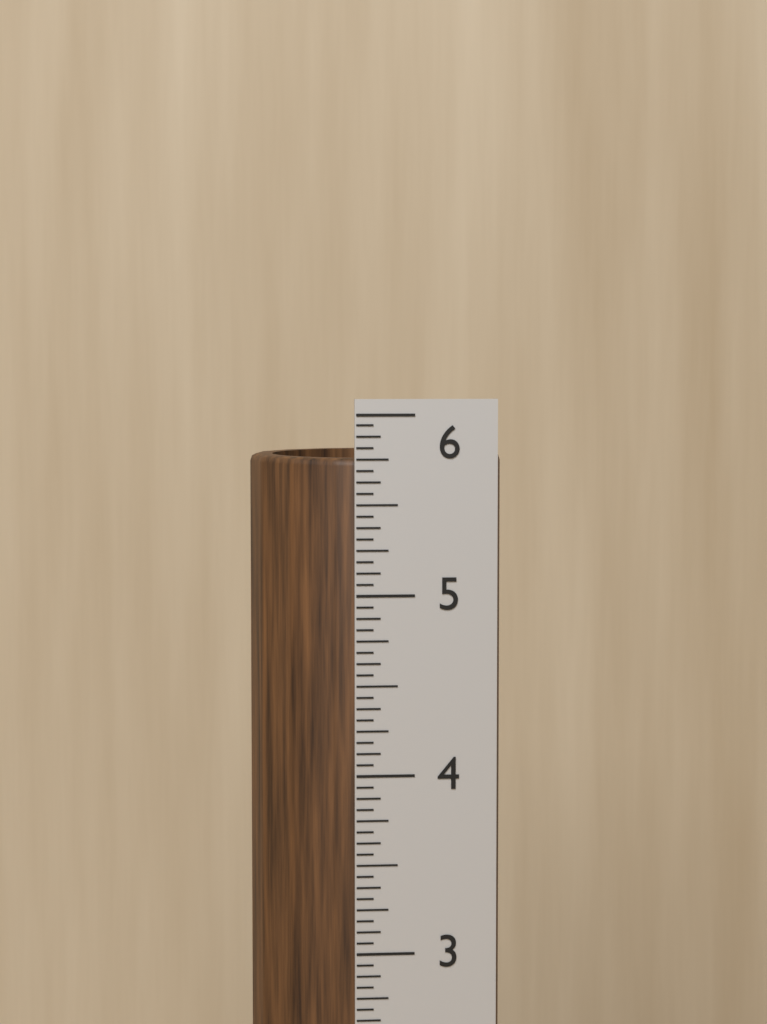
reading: 5.7500 in
